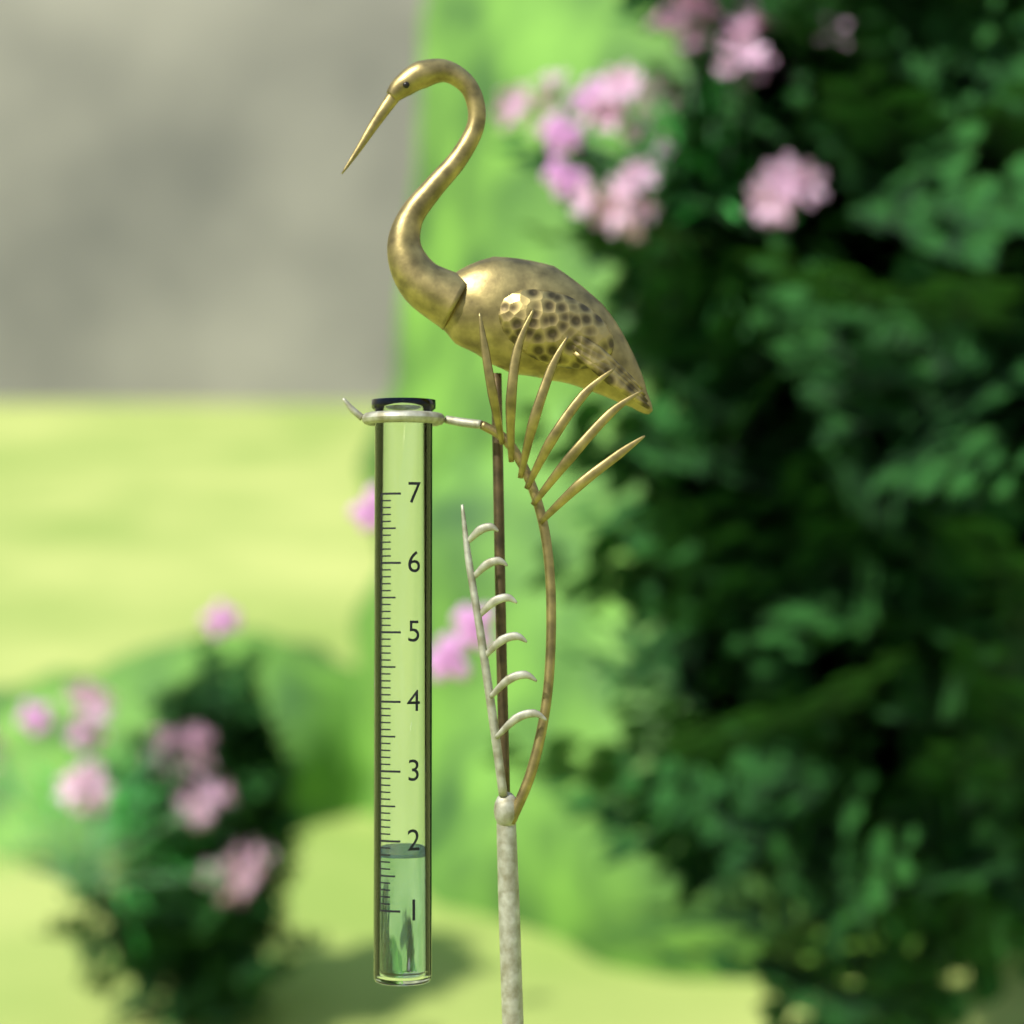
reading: 1.8 (no unit)
